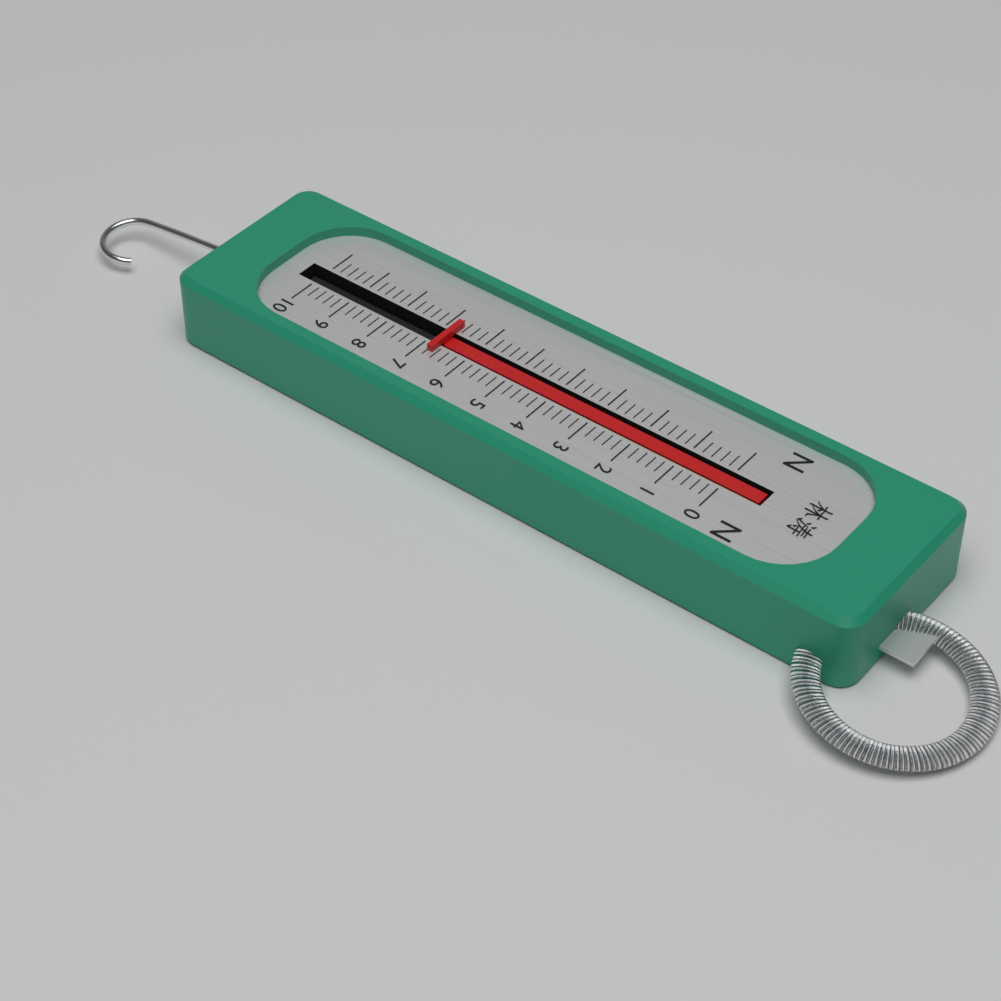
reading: 6.8 N
